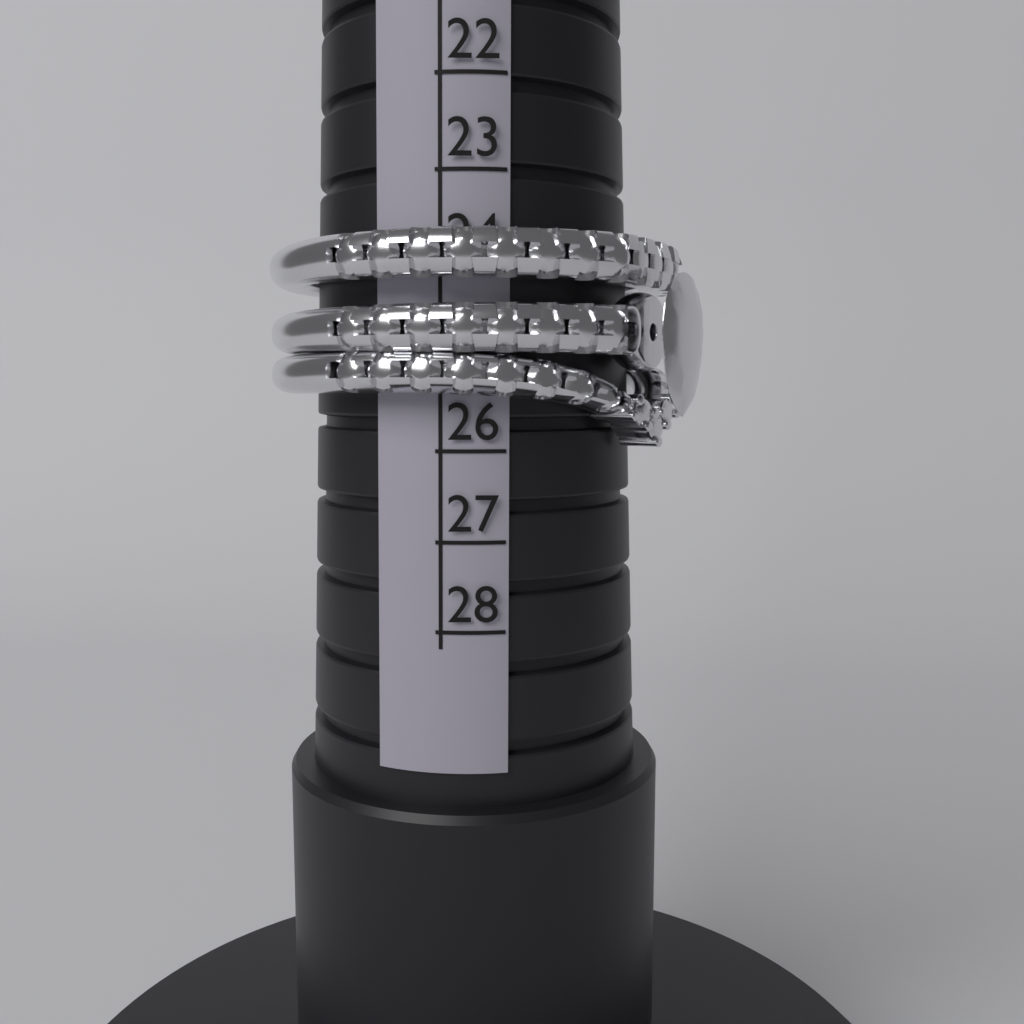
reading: 26 (no unit)
